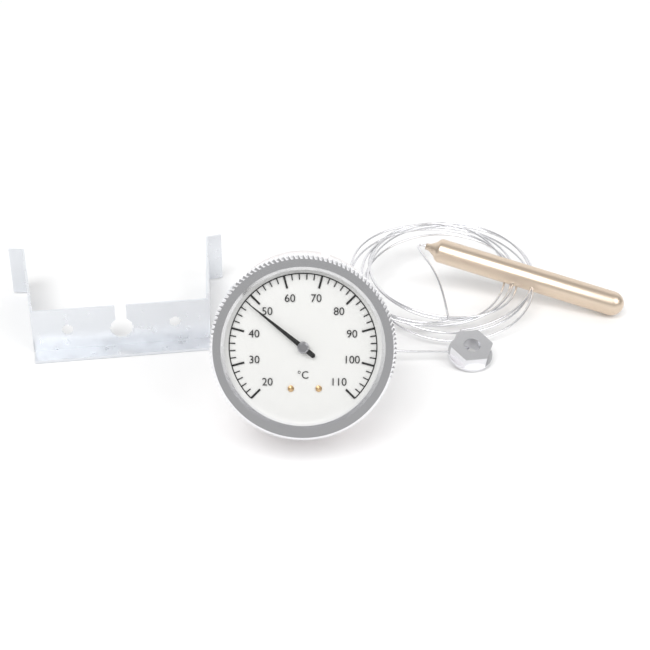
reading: 48 °C
